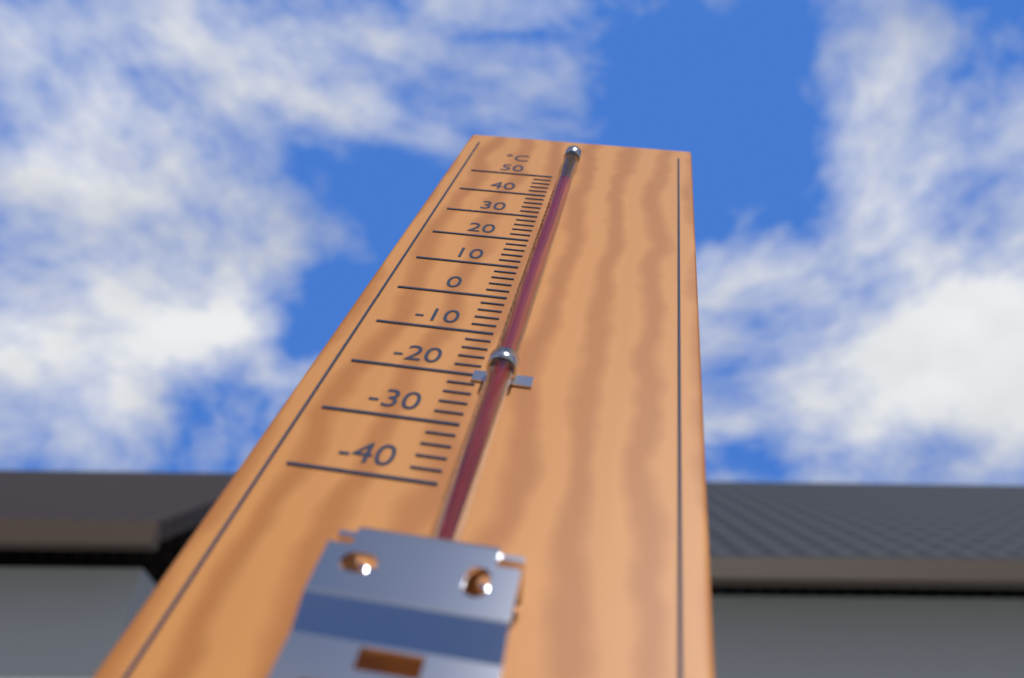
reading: 42 °C
